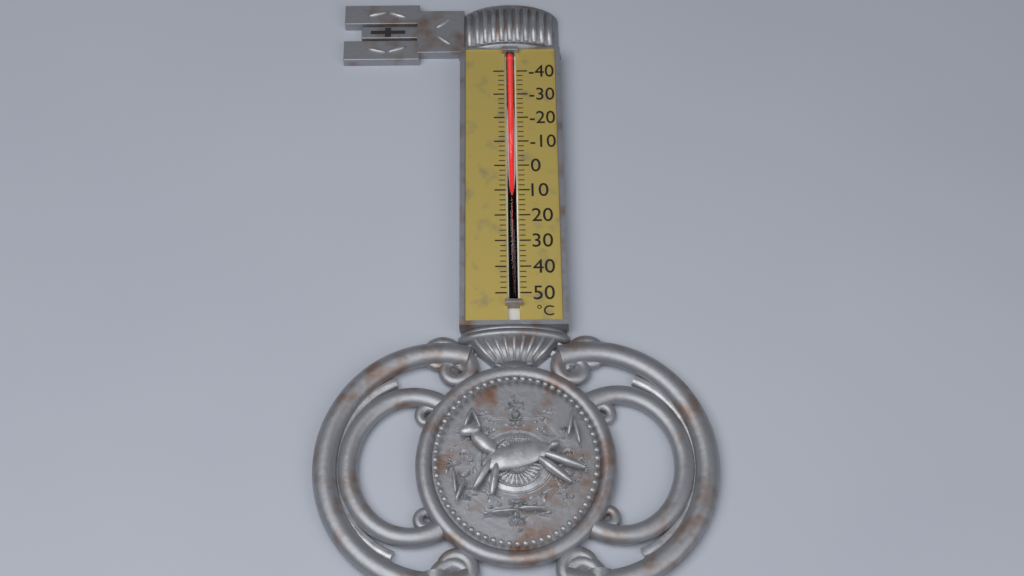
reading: 10 °C
